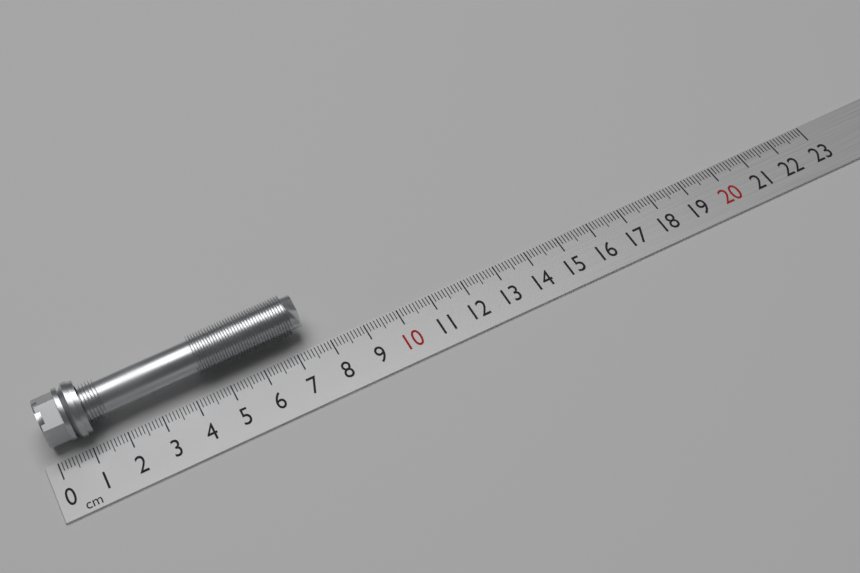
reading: 7.5 cm
